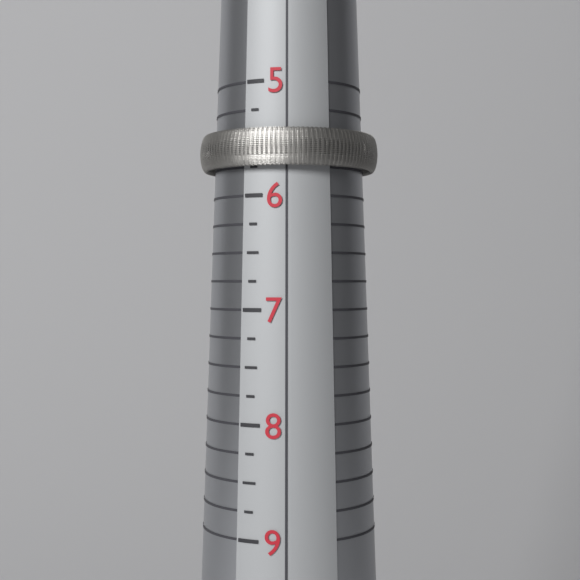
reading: 5.75 (no unit)
